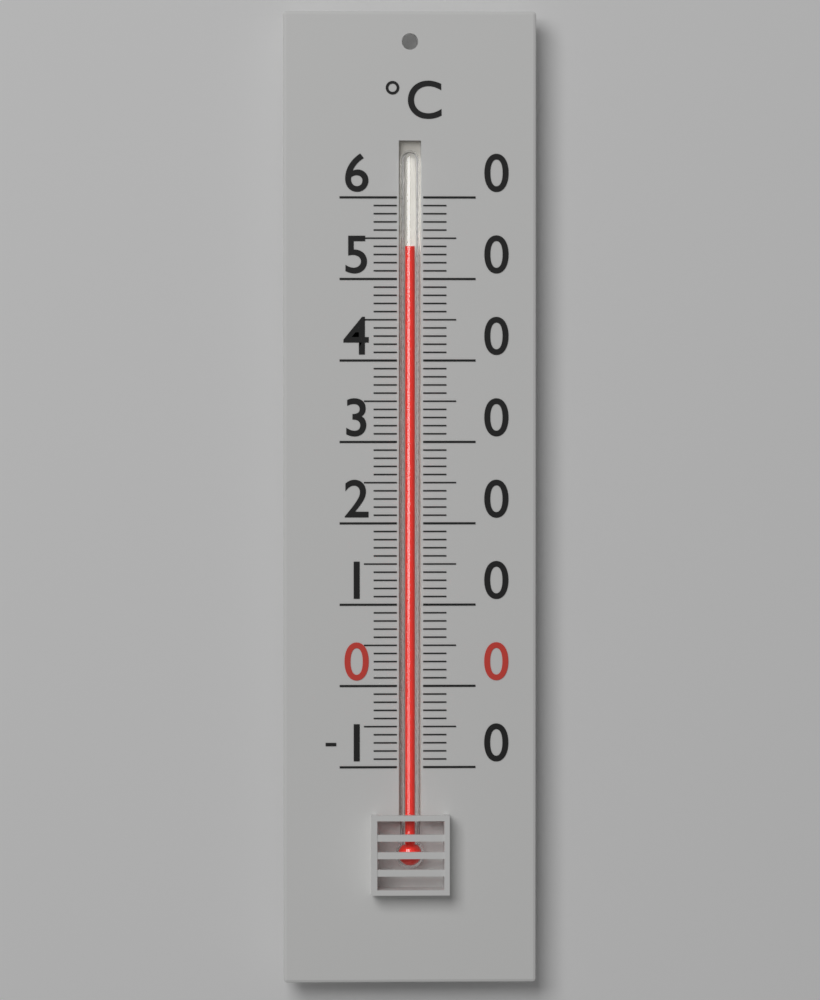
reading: 54 °C
